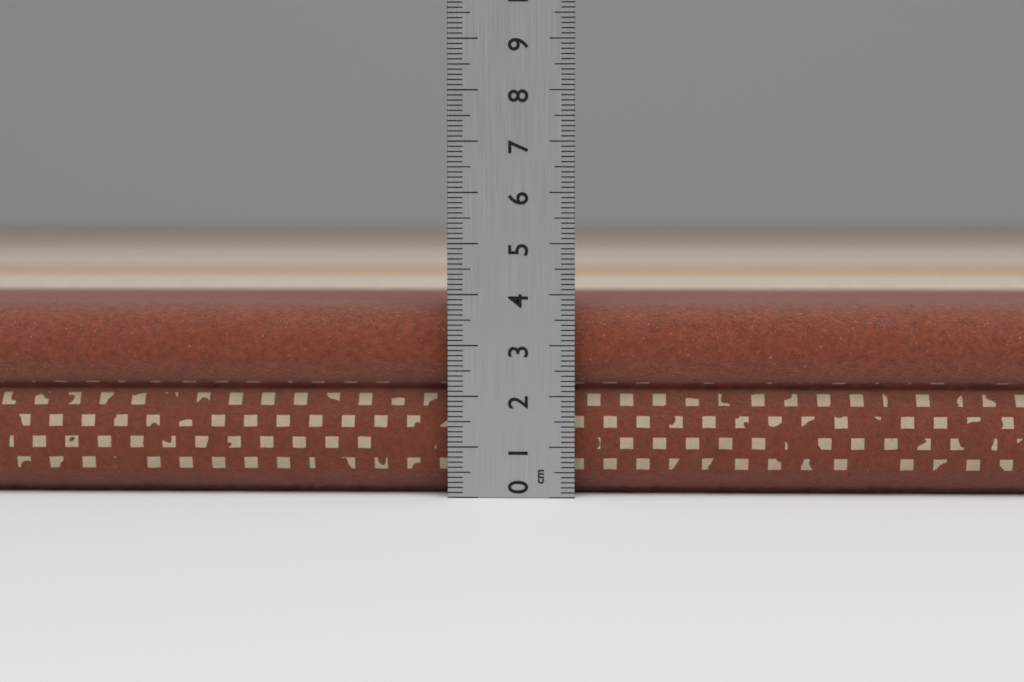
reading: 3.8 cm
